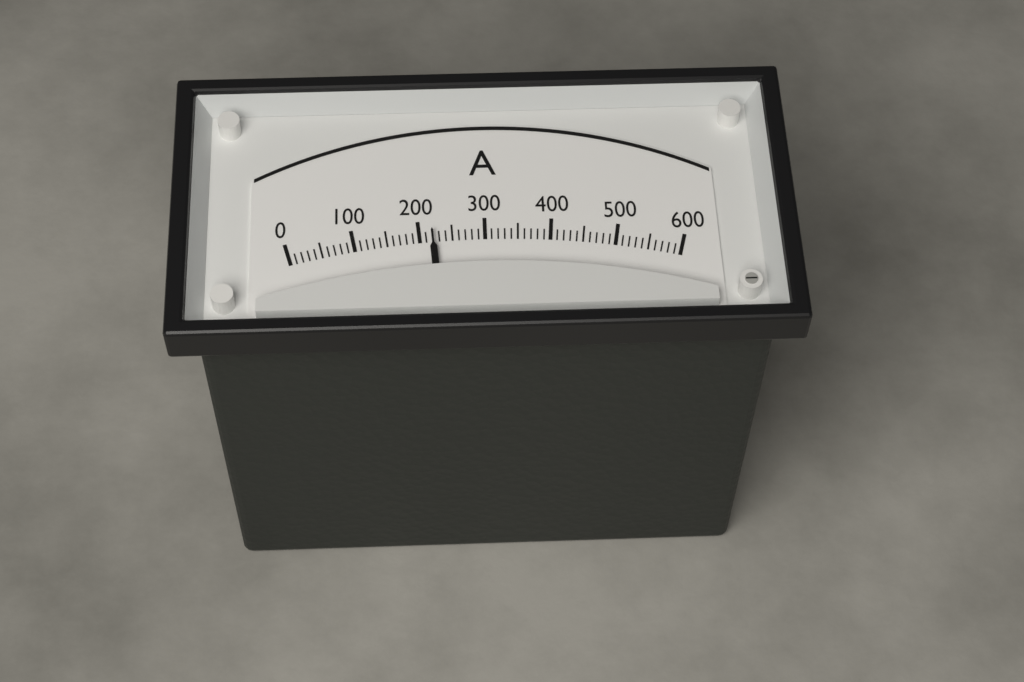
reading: 220 A
